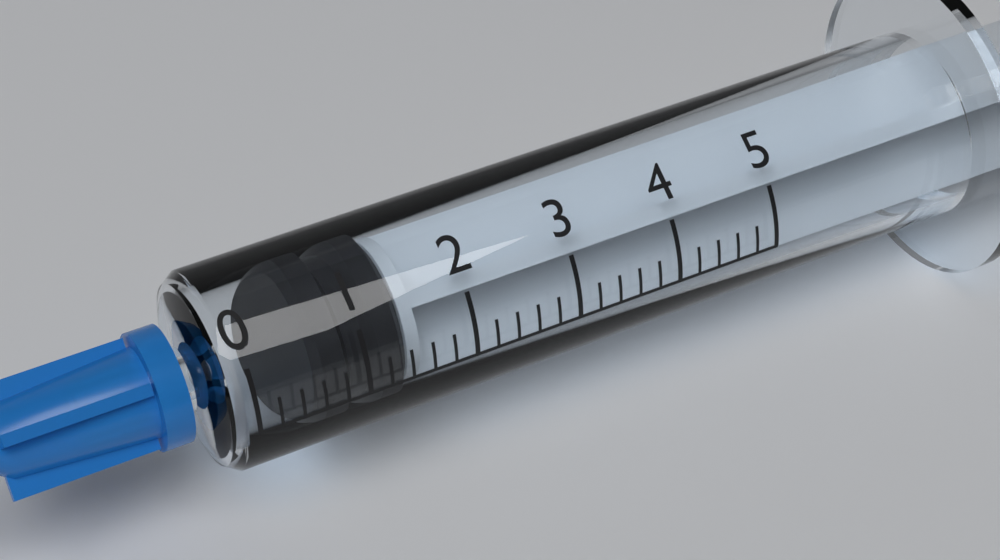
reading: 0.6 (no unit)
